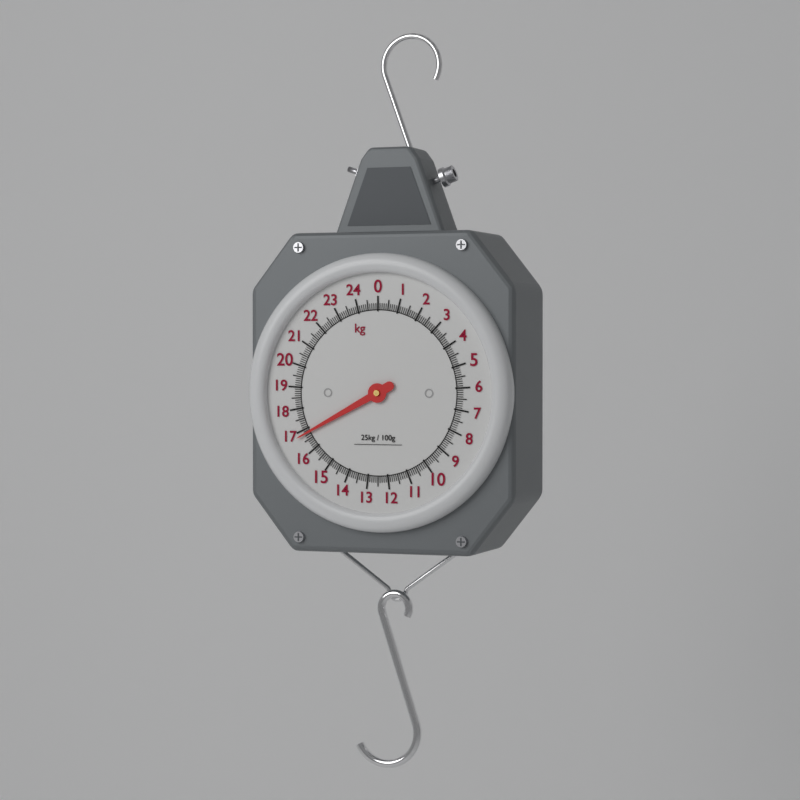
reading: 16.8 kg
